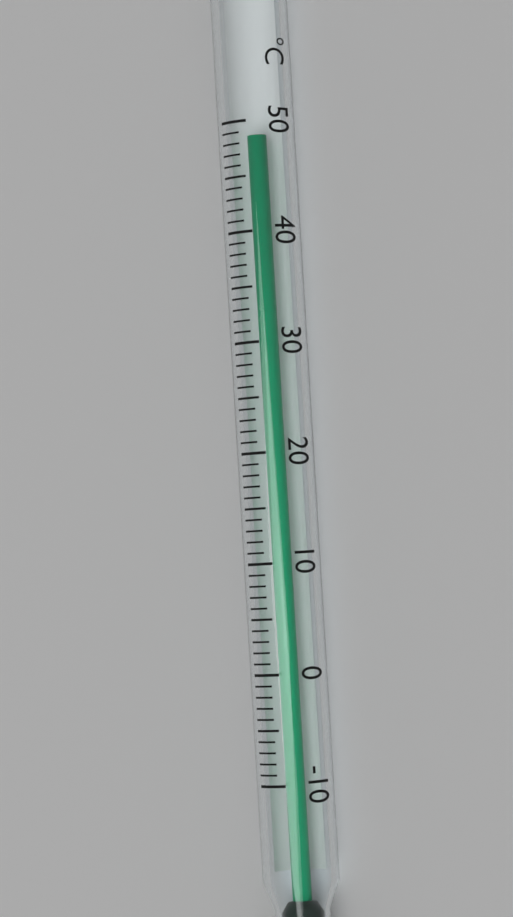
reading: 49 °C
